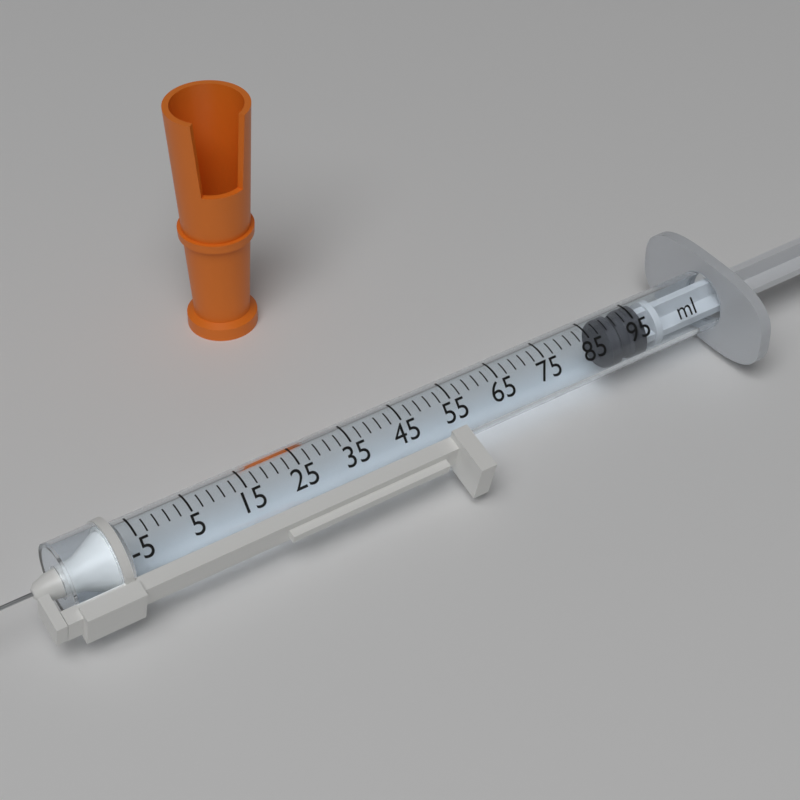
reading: 89 ml
